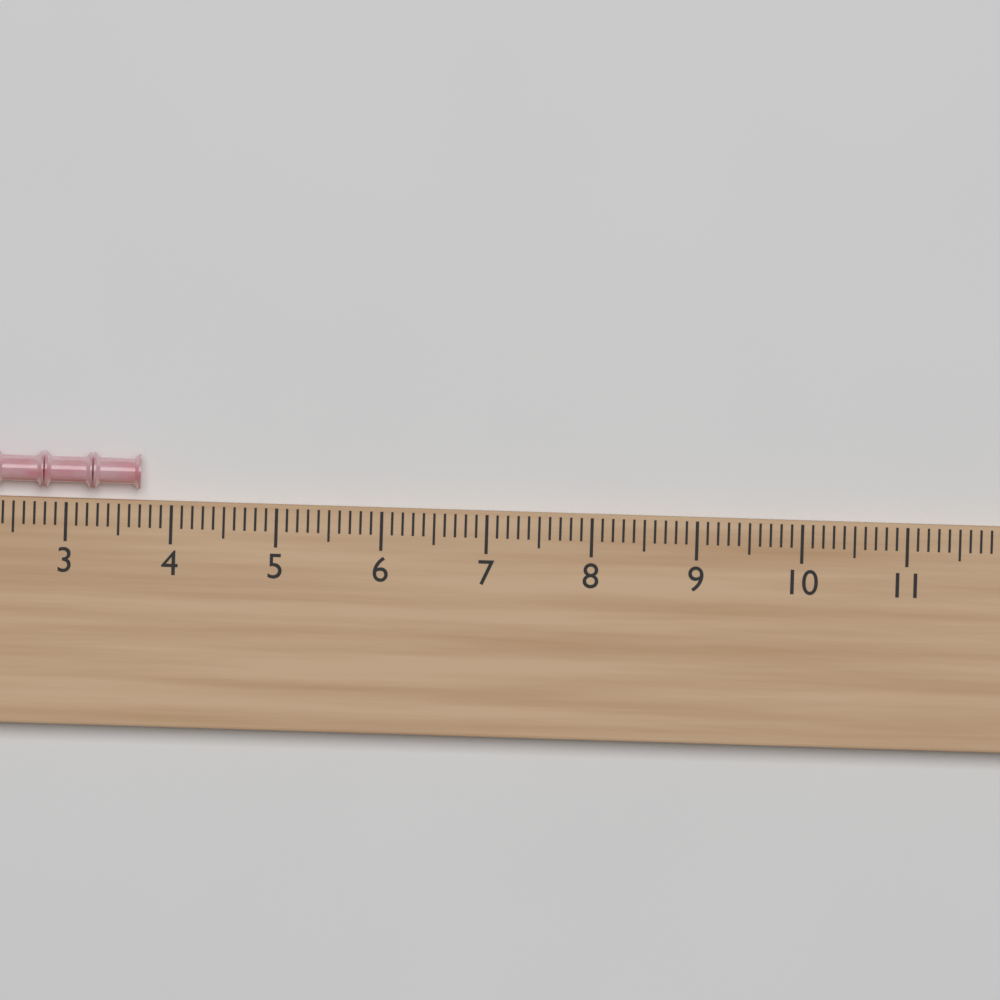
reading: 3.7 (no unit)
